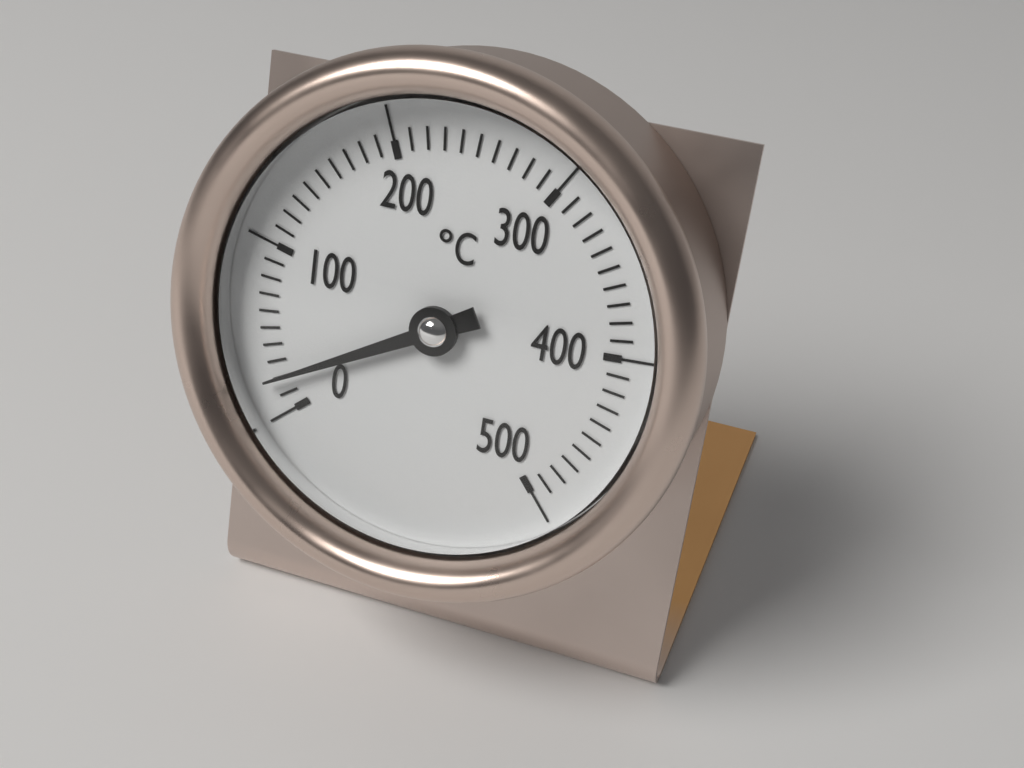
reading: 20 °C
